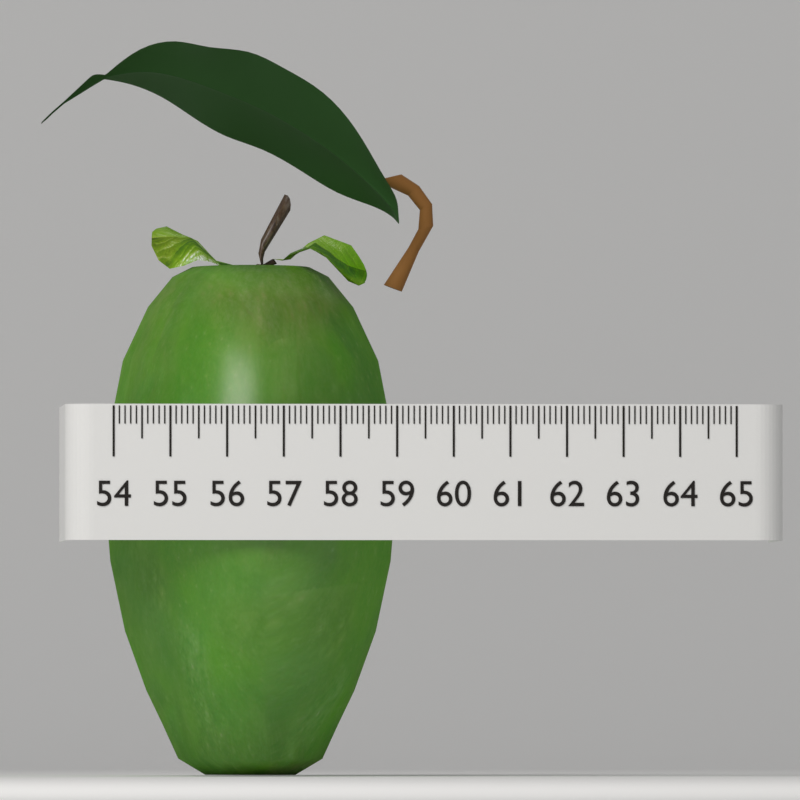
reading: 59.2 (no unit)
